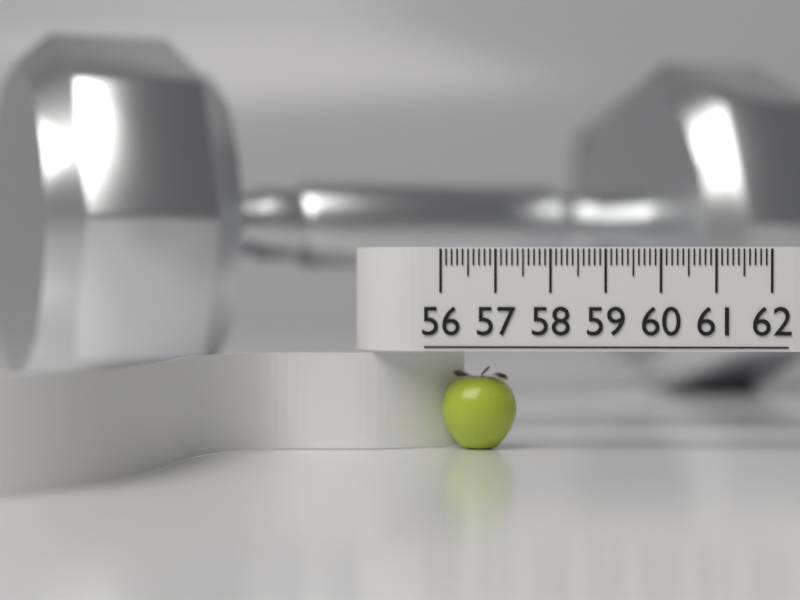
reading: 57.4 (no unit)
